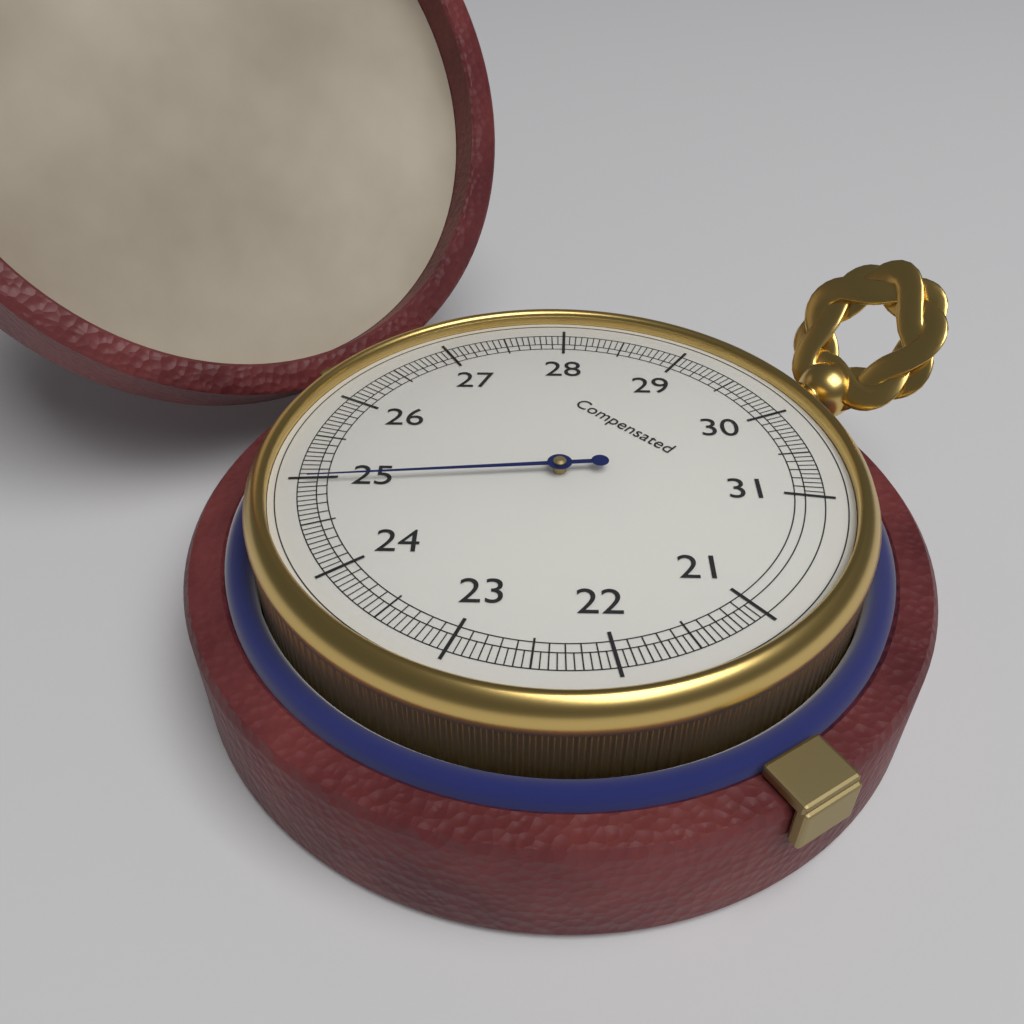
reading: 24.95 (no unit)
